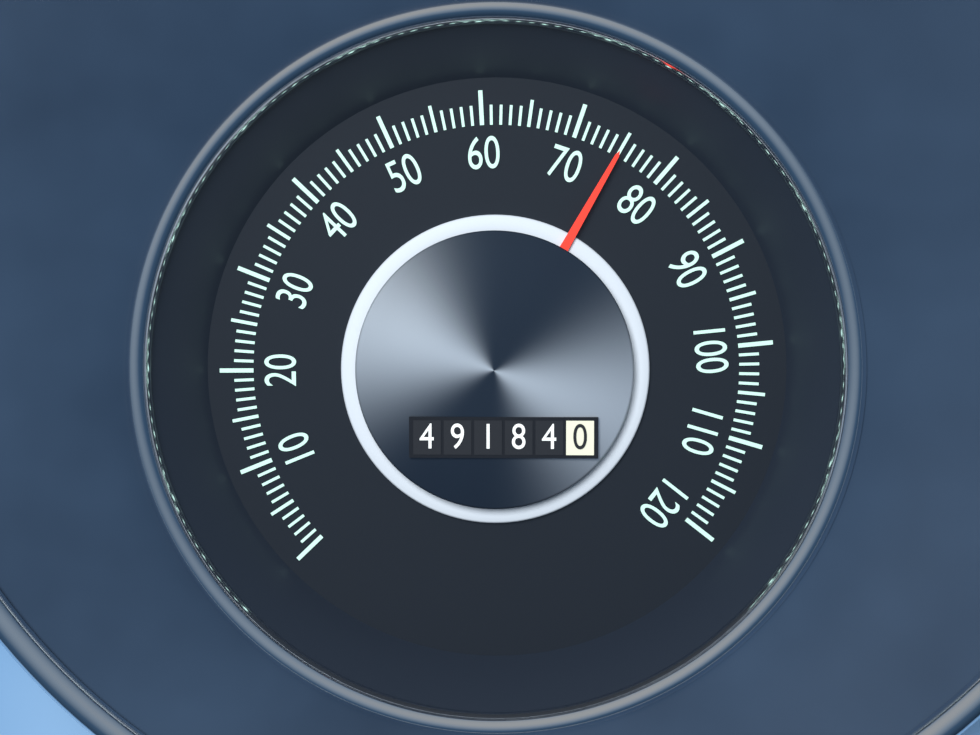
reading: 75 (no unit)
